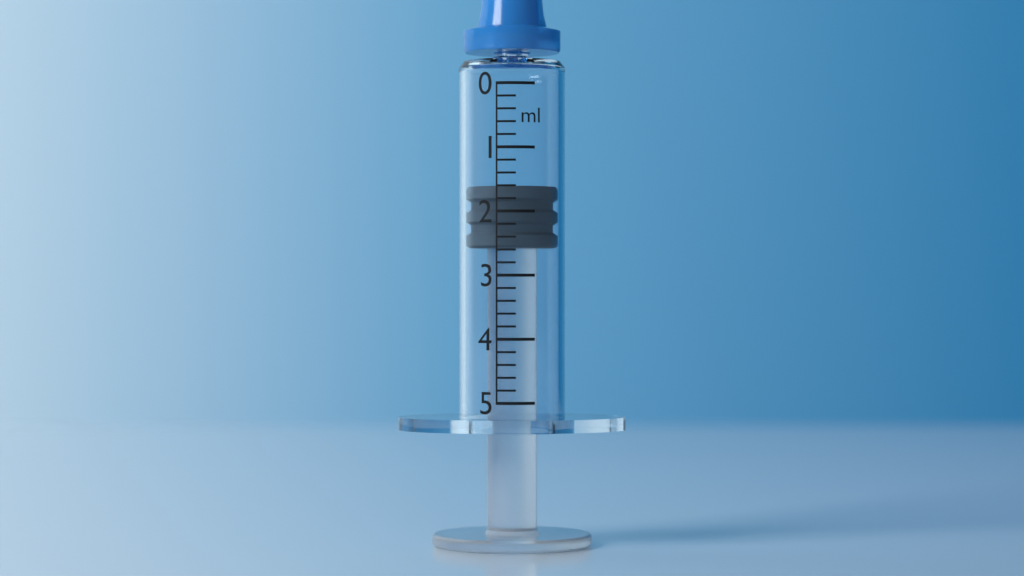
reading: 1.6 ml
